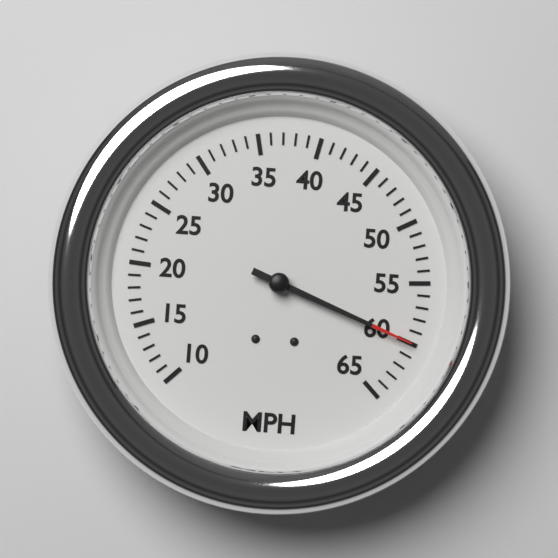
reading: 60 MPH
